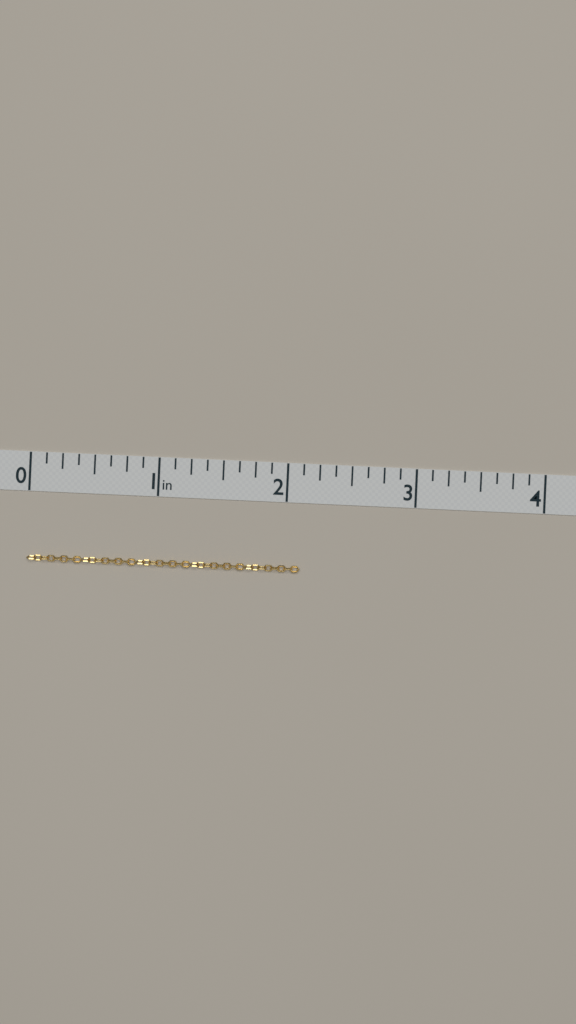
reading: 2.125 in
